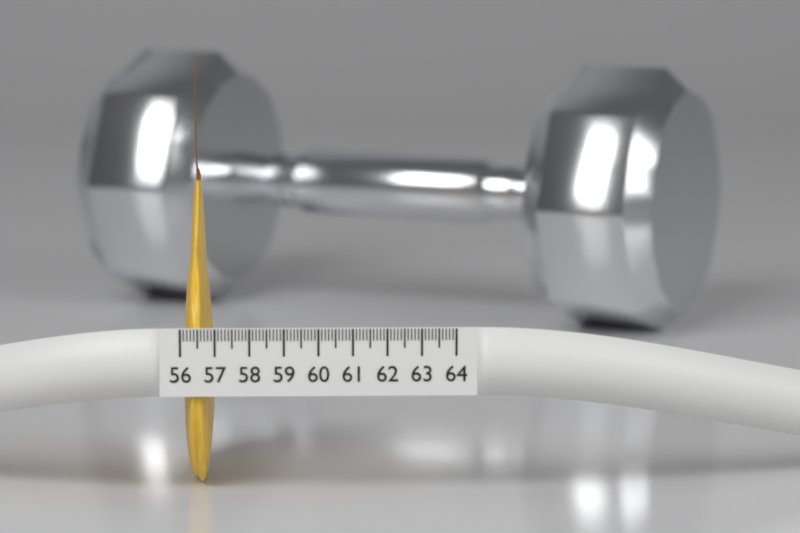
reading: 56.9 (no unit)
